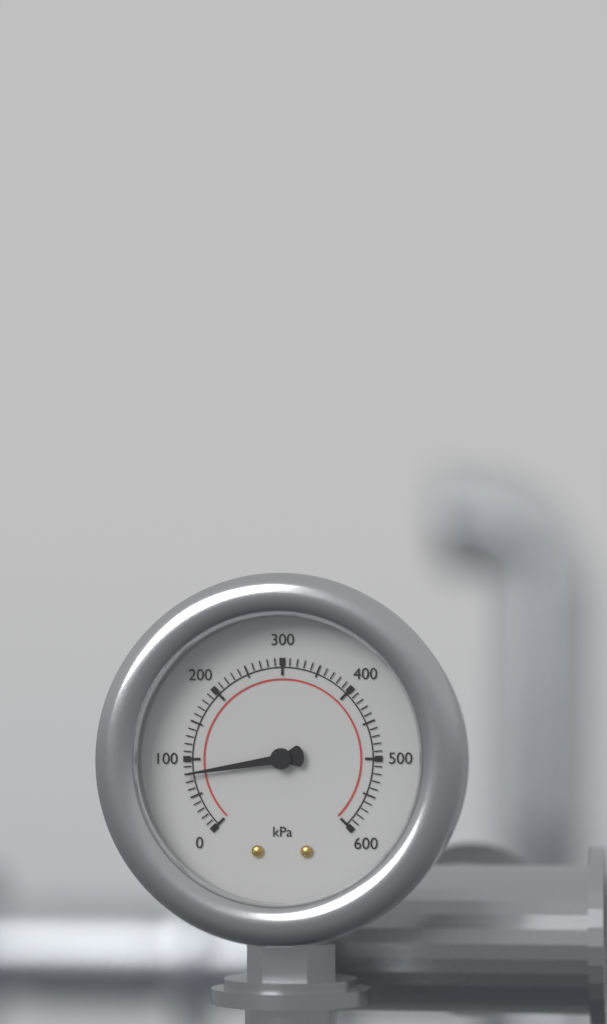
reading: 80 kPa
